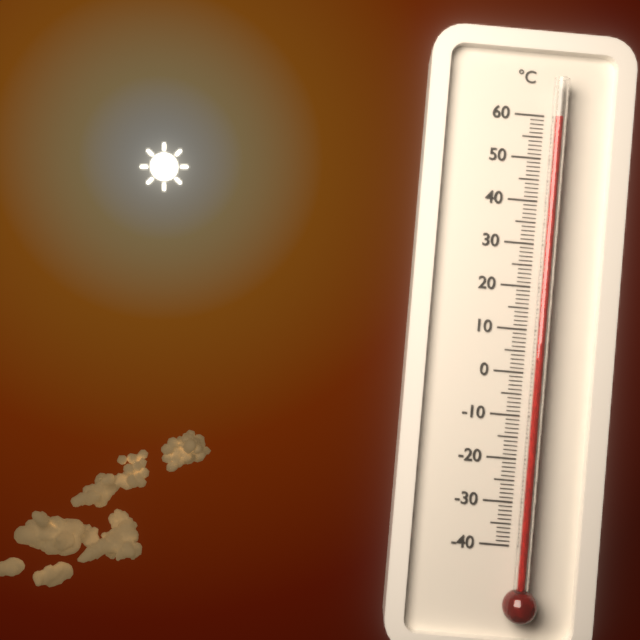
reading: 59 °C
